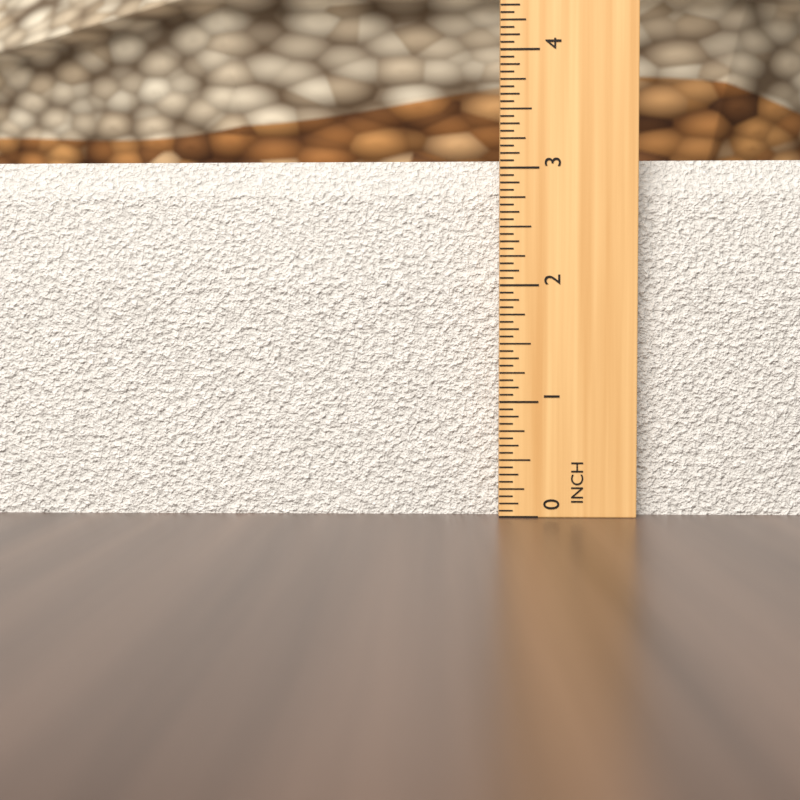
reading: 3.1250 in
